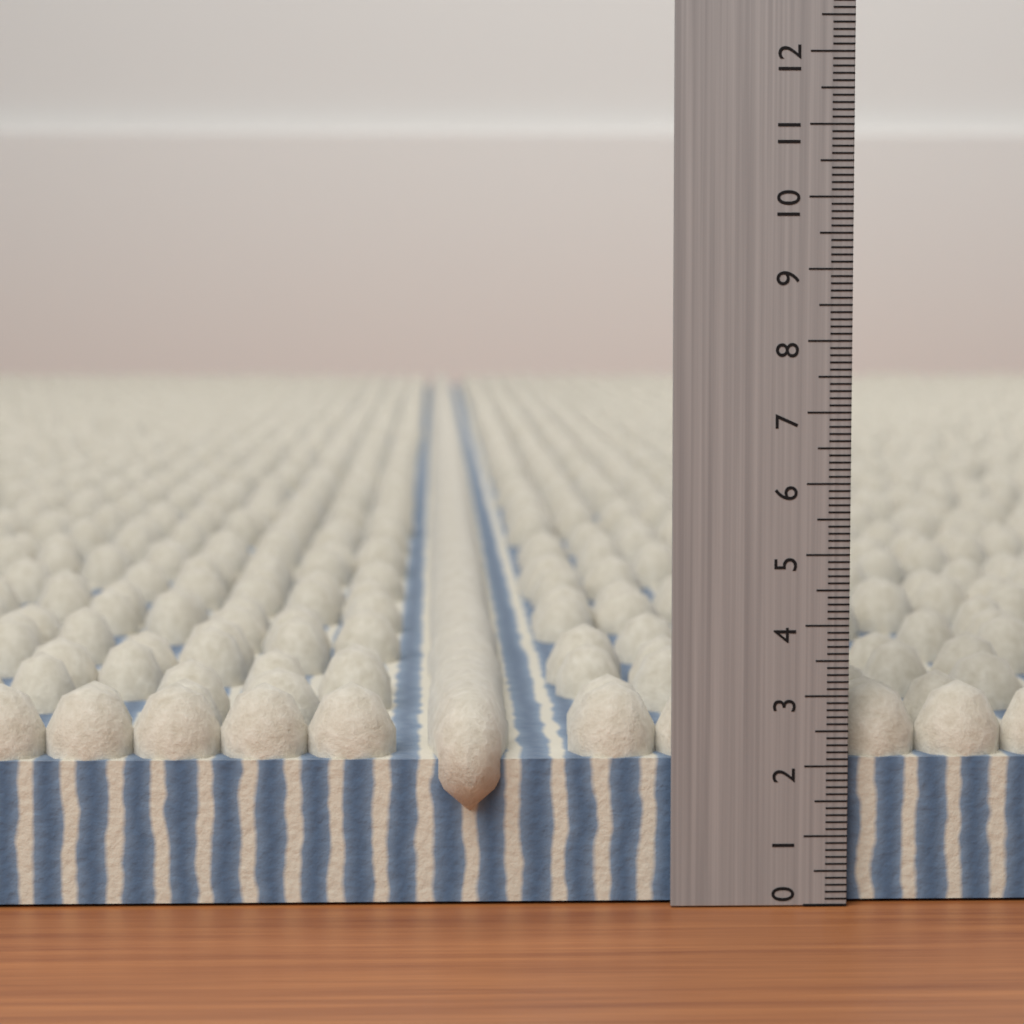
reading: 3.1 (no unit)
